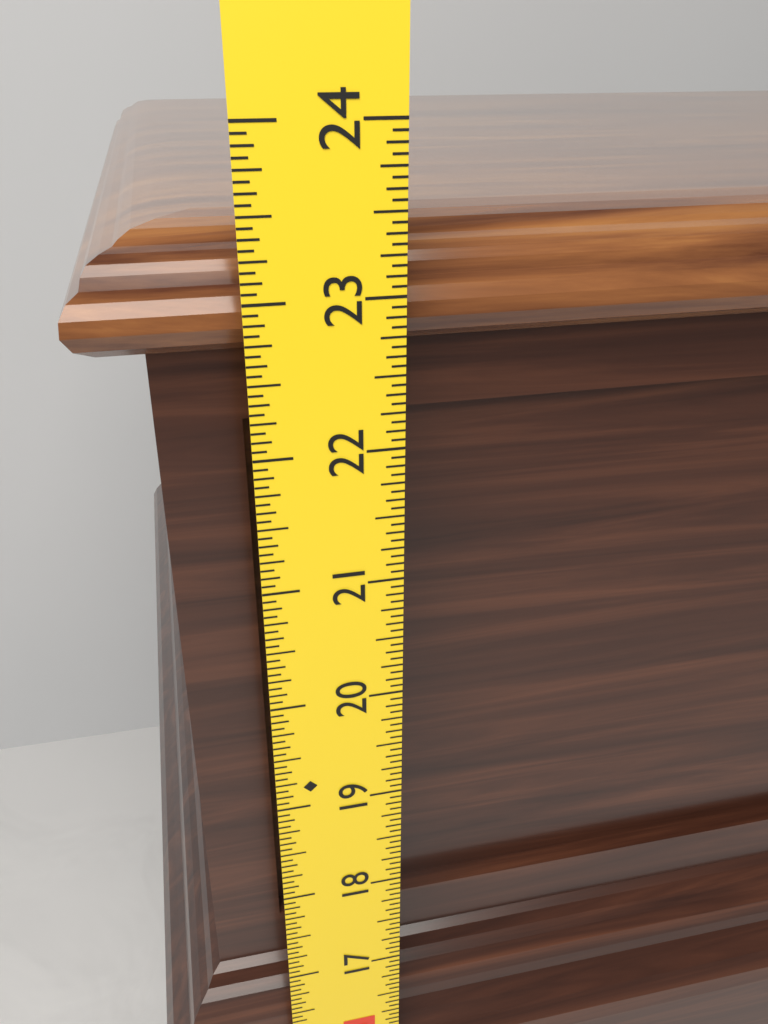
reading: 23.3750 in
